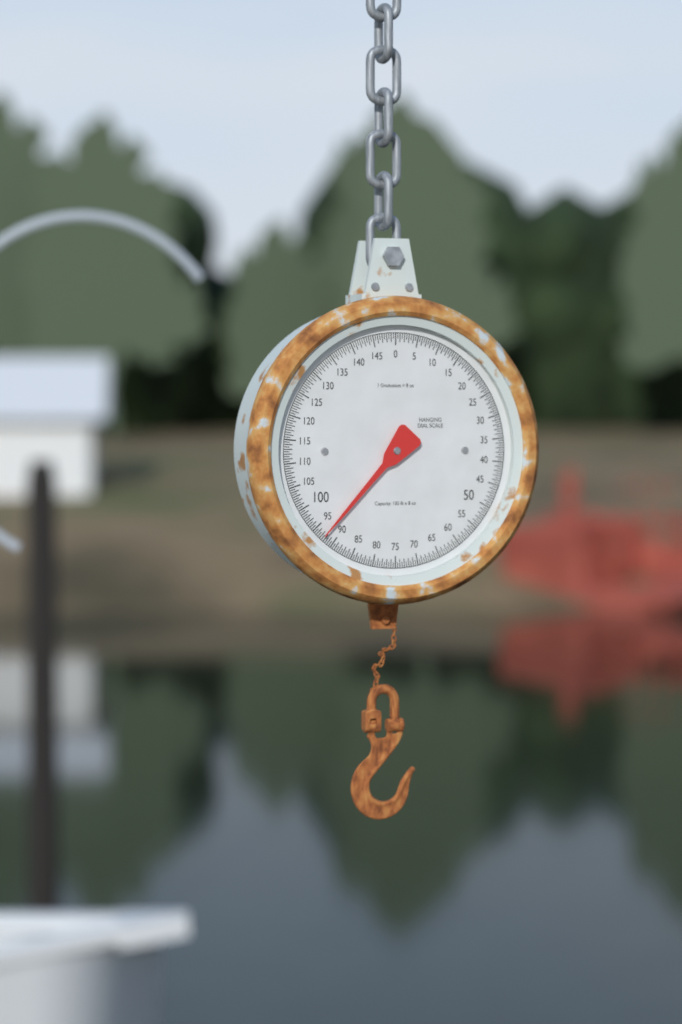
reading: 92.5 lb
